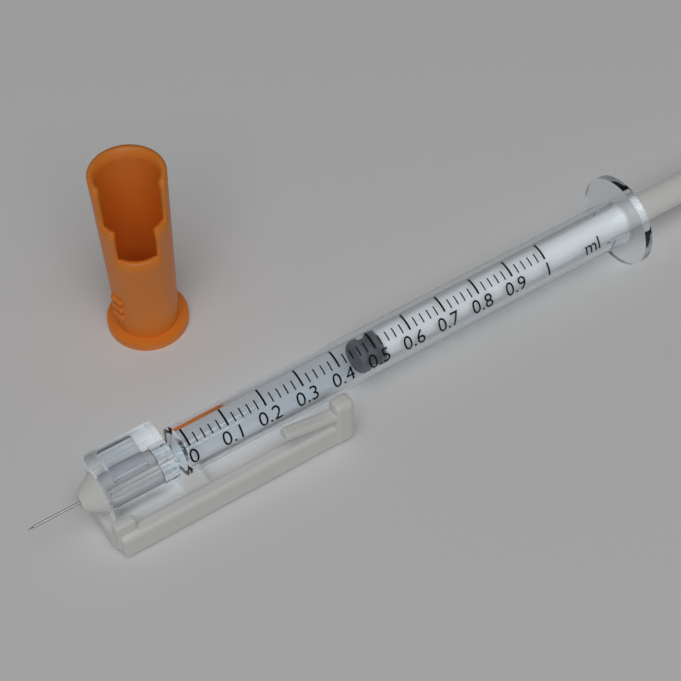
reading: 0.46 ml
